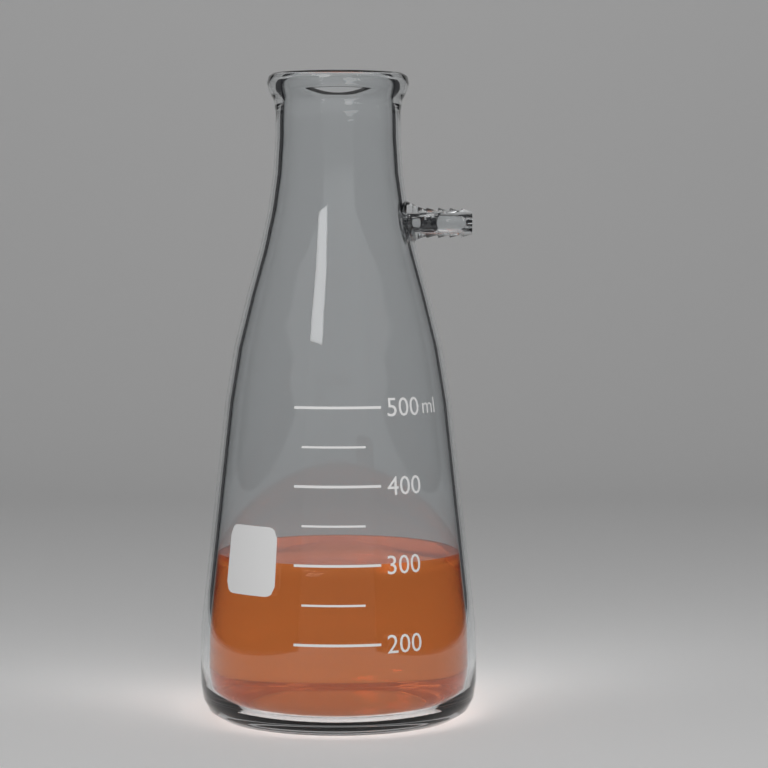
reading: 300 ml
